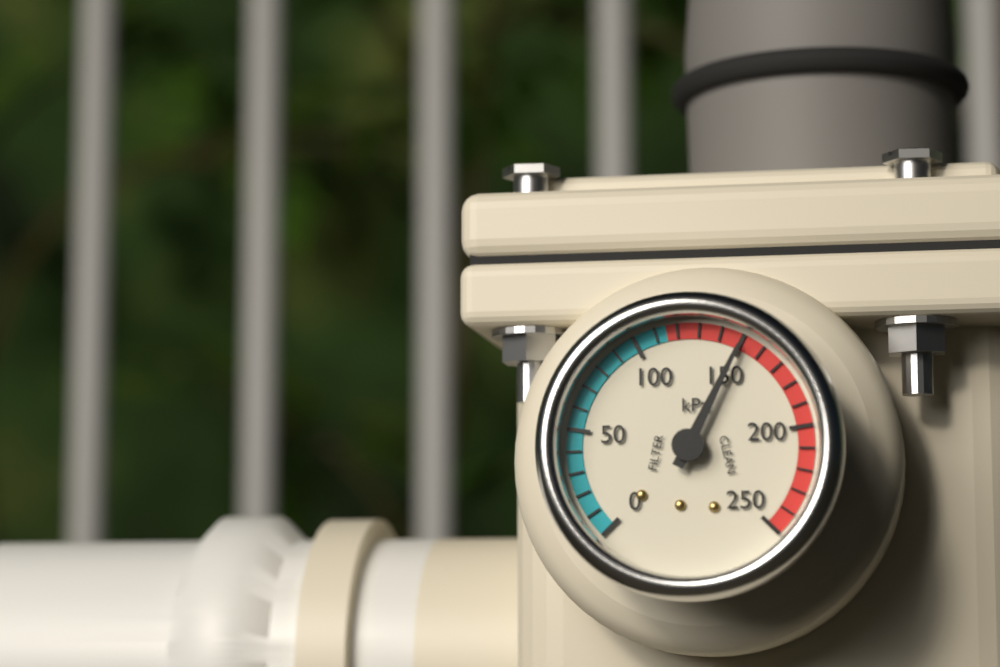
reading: 150 kPa
